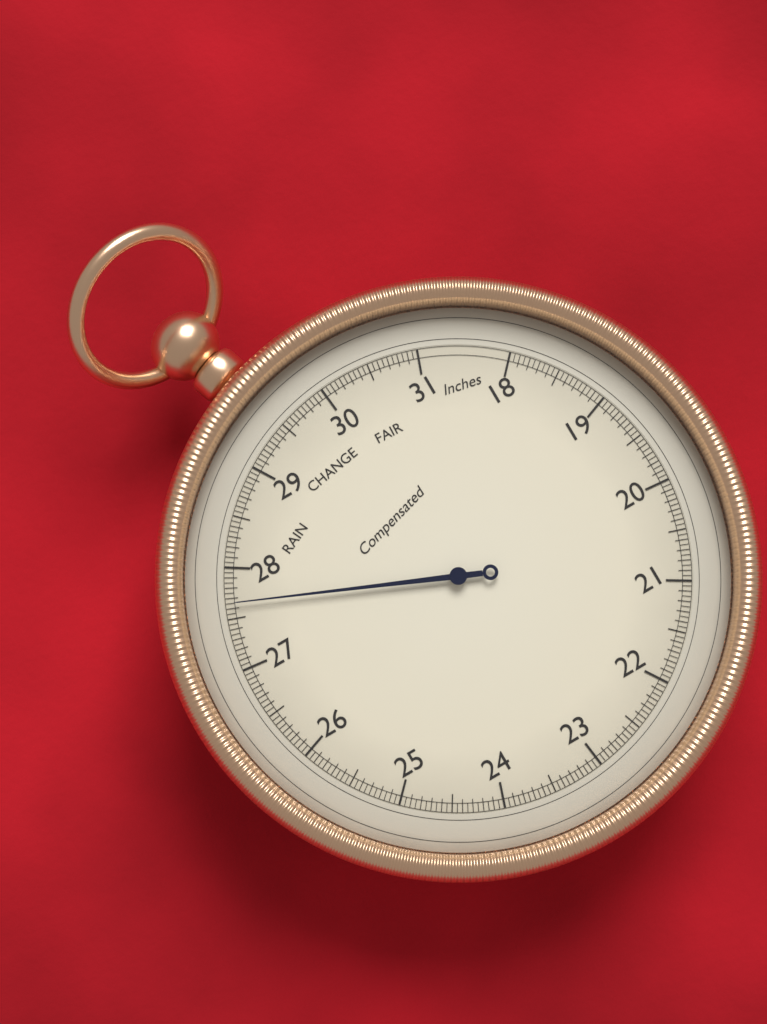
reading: 27.65 inHg
